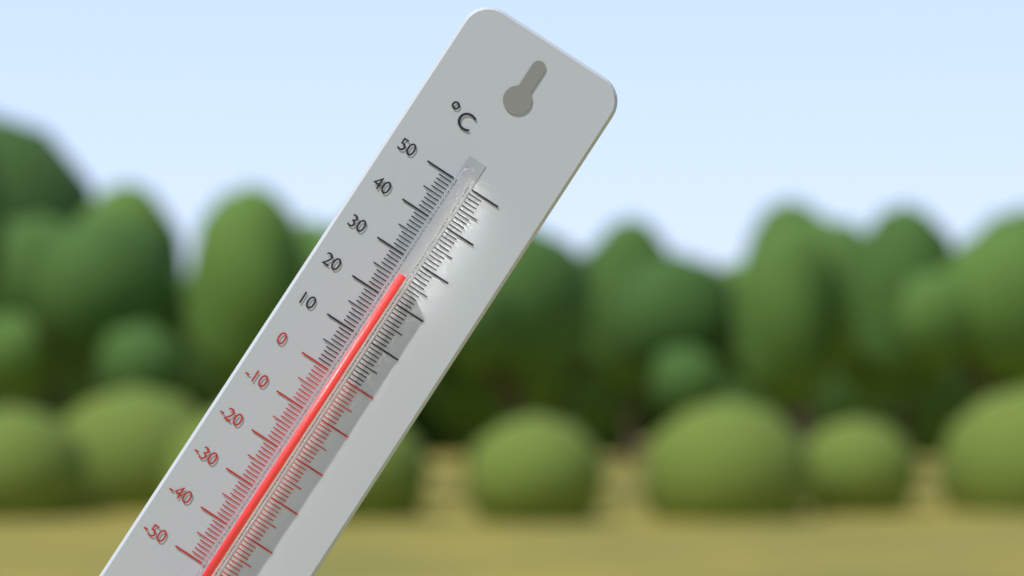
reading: 26 °C
